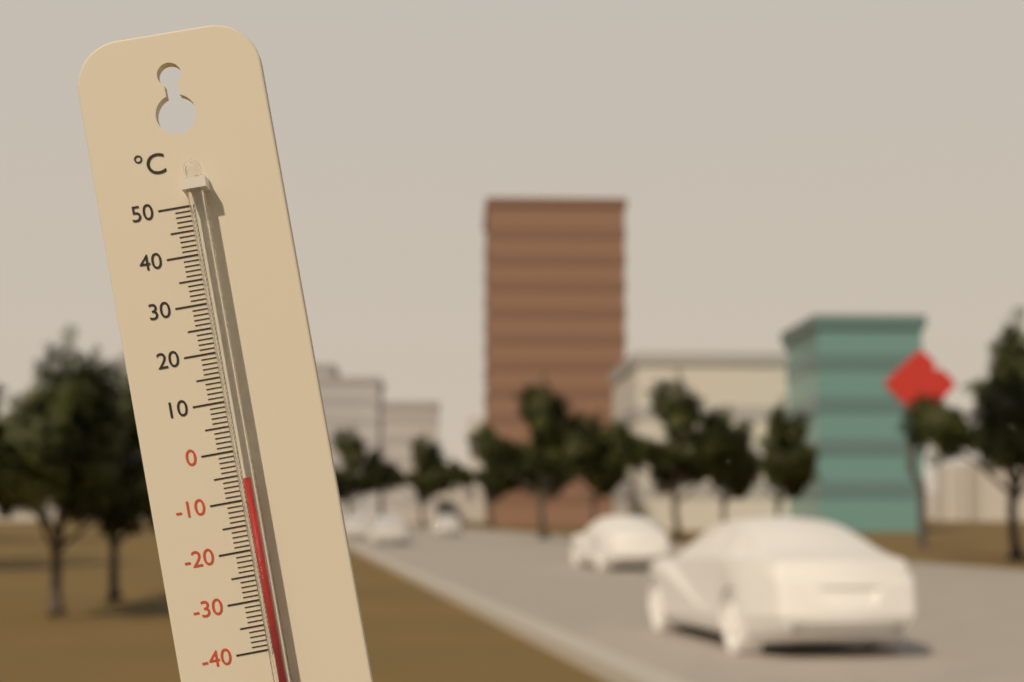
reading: -6 °C
